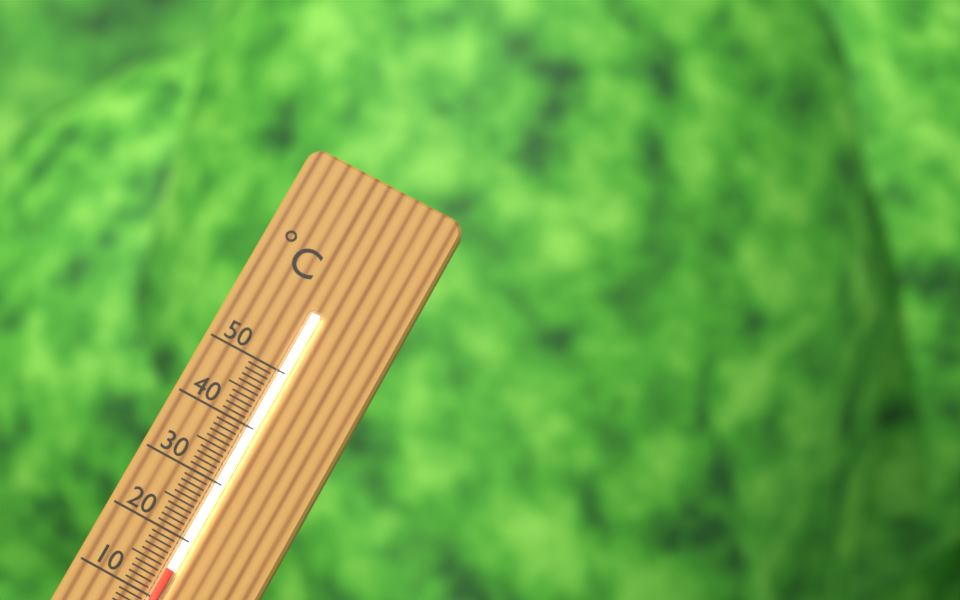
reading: 15 °C
